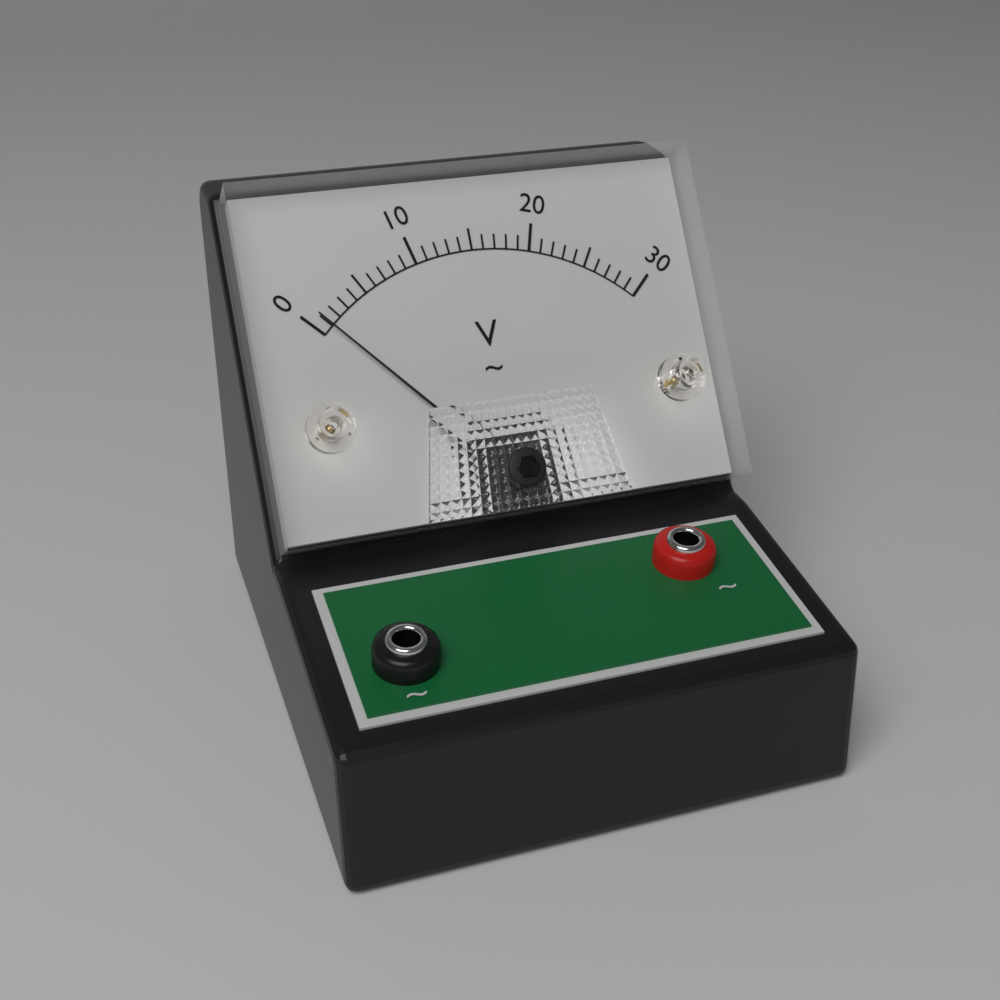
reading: 1 V
